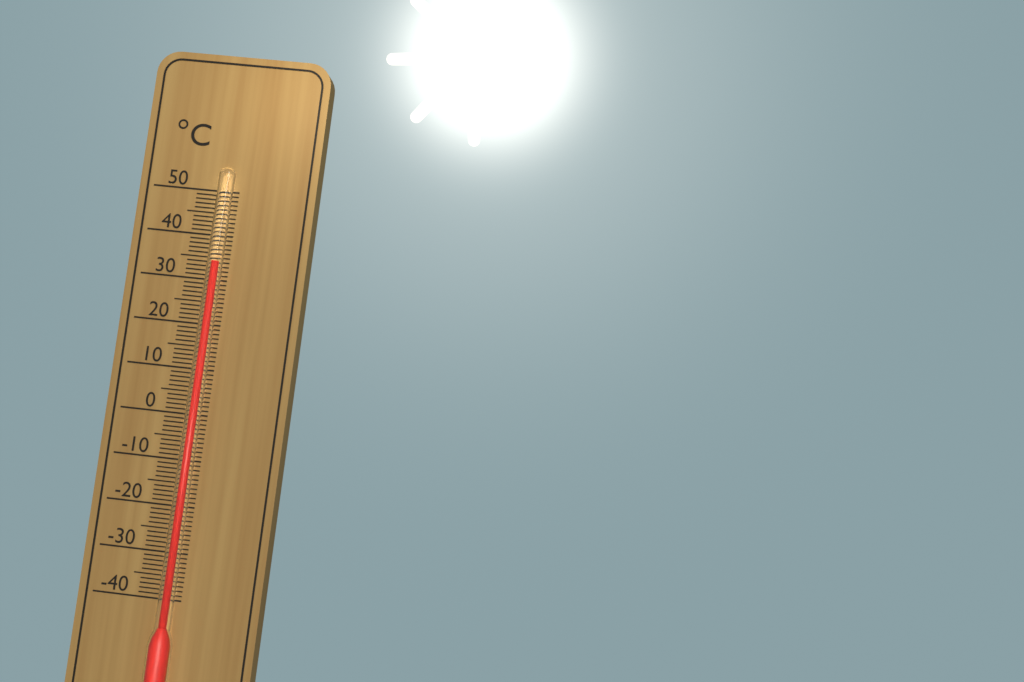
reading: 34 °C
